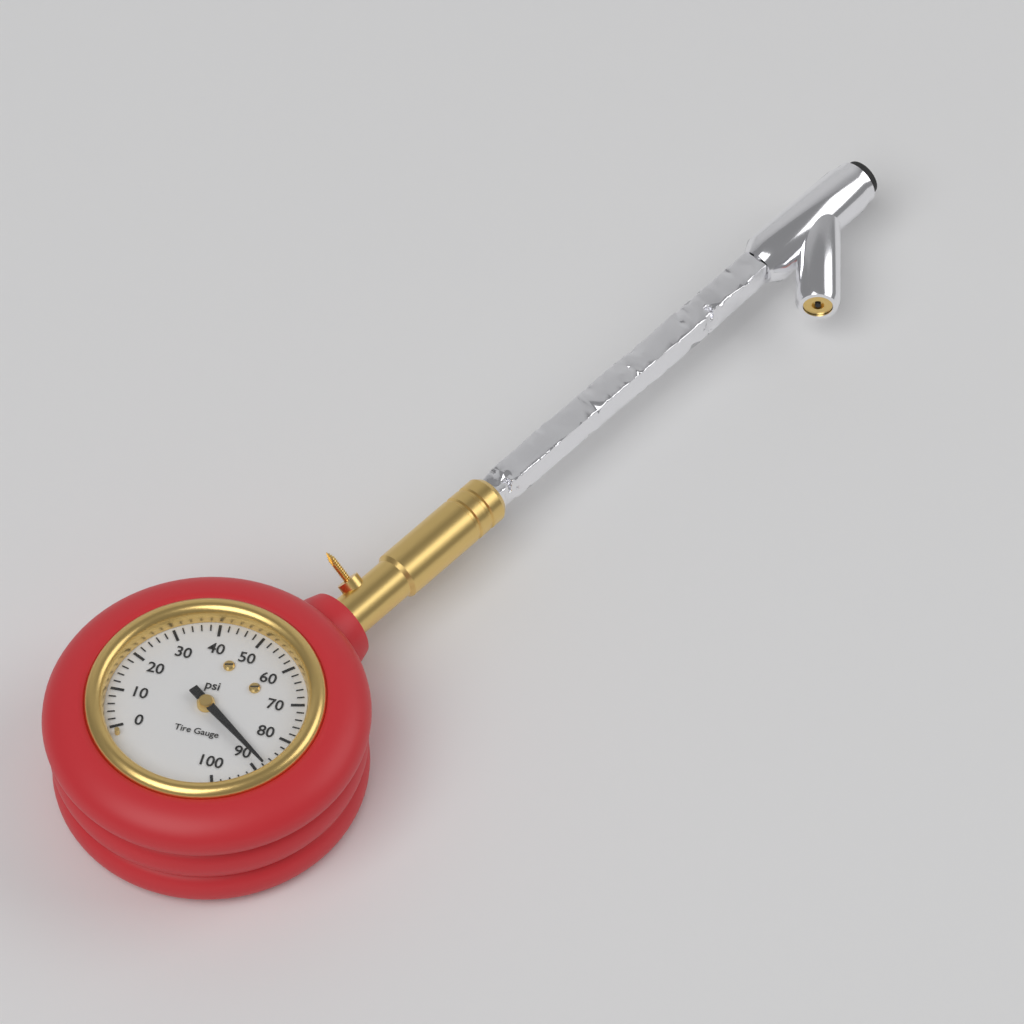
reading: 88 psi
